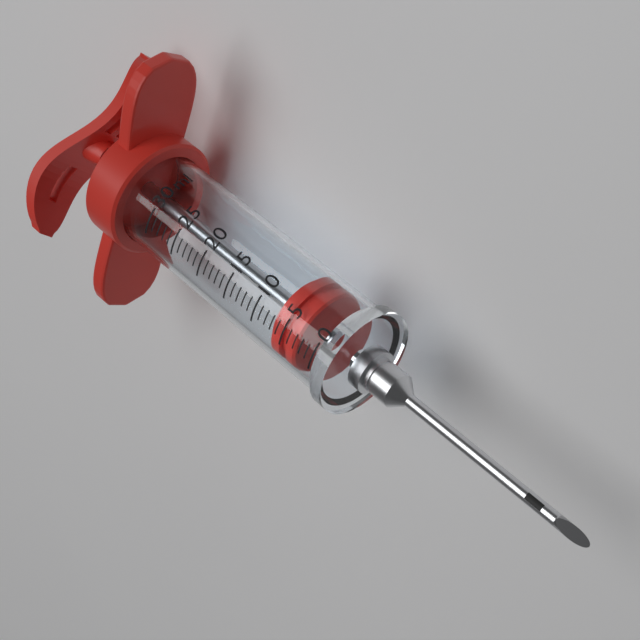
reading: 3 ml
